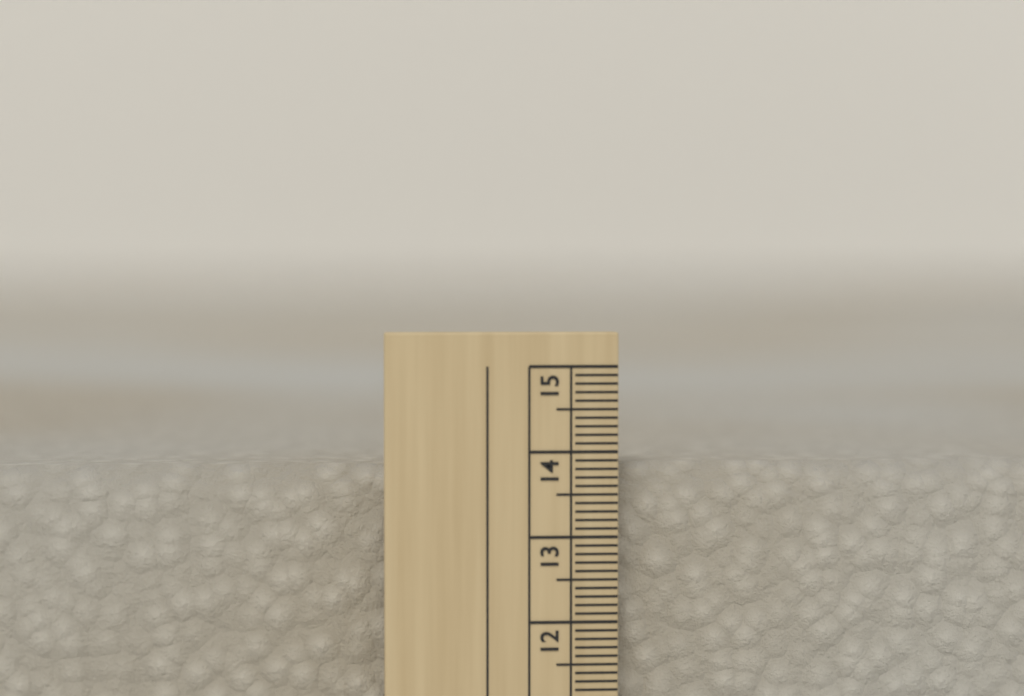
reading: 13.8 cm
